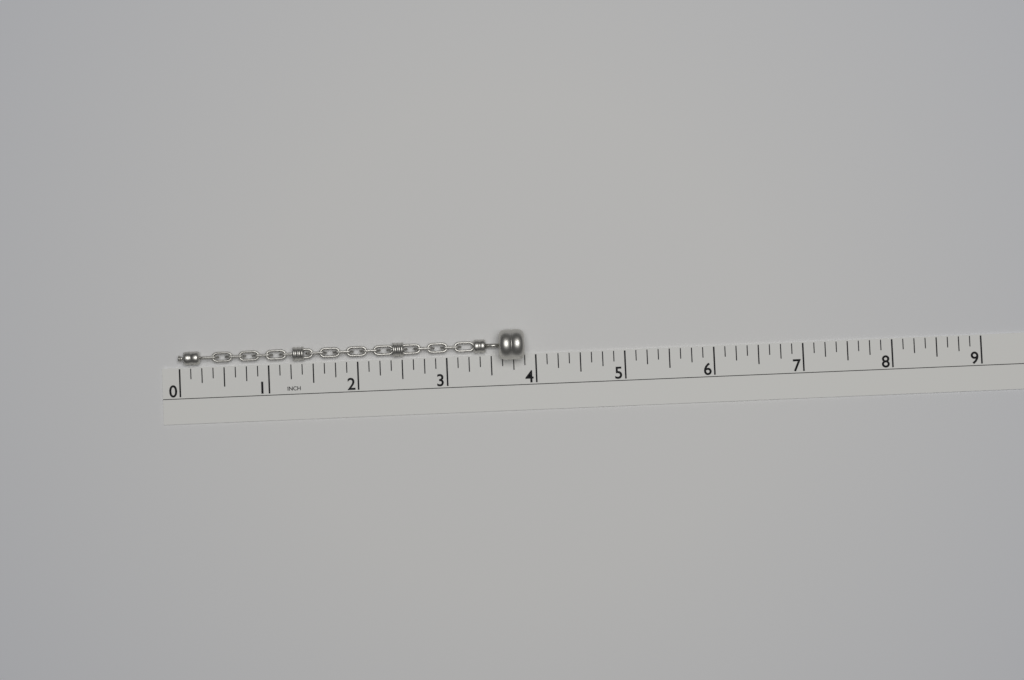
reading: 3.875 in
